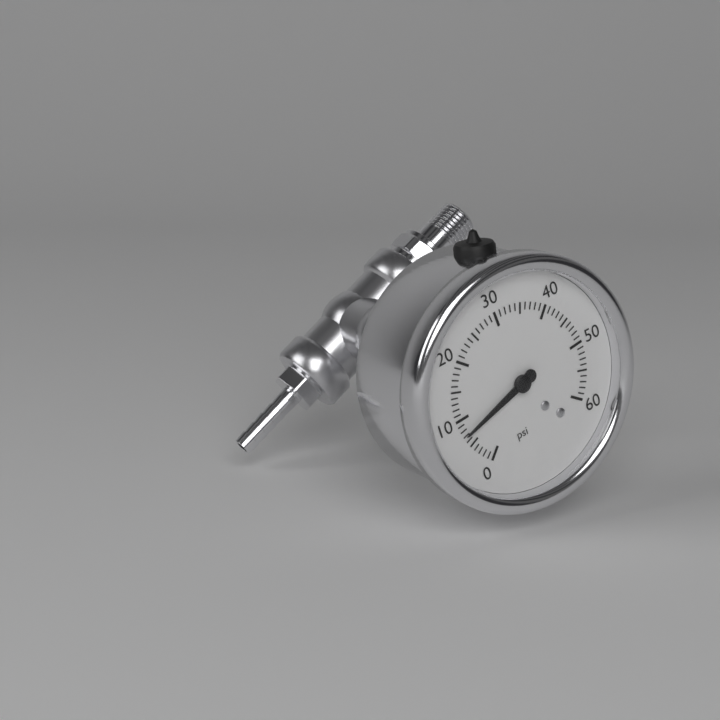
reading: 7 psi
